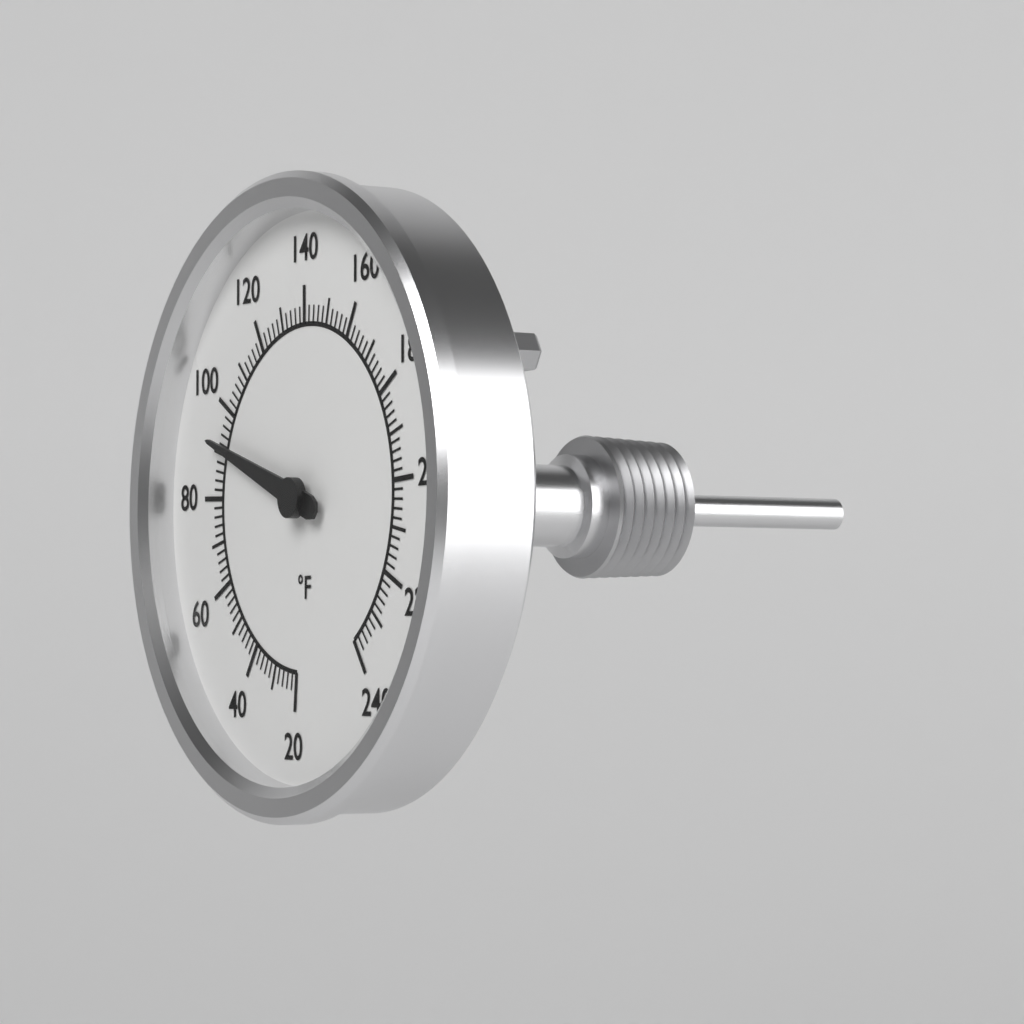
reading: 92 °F
